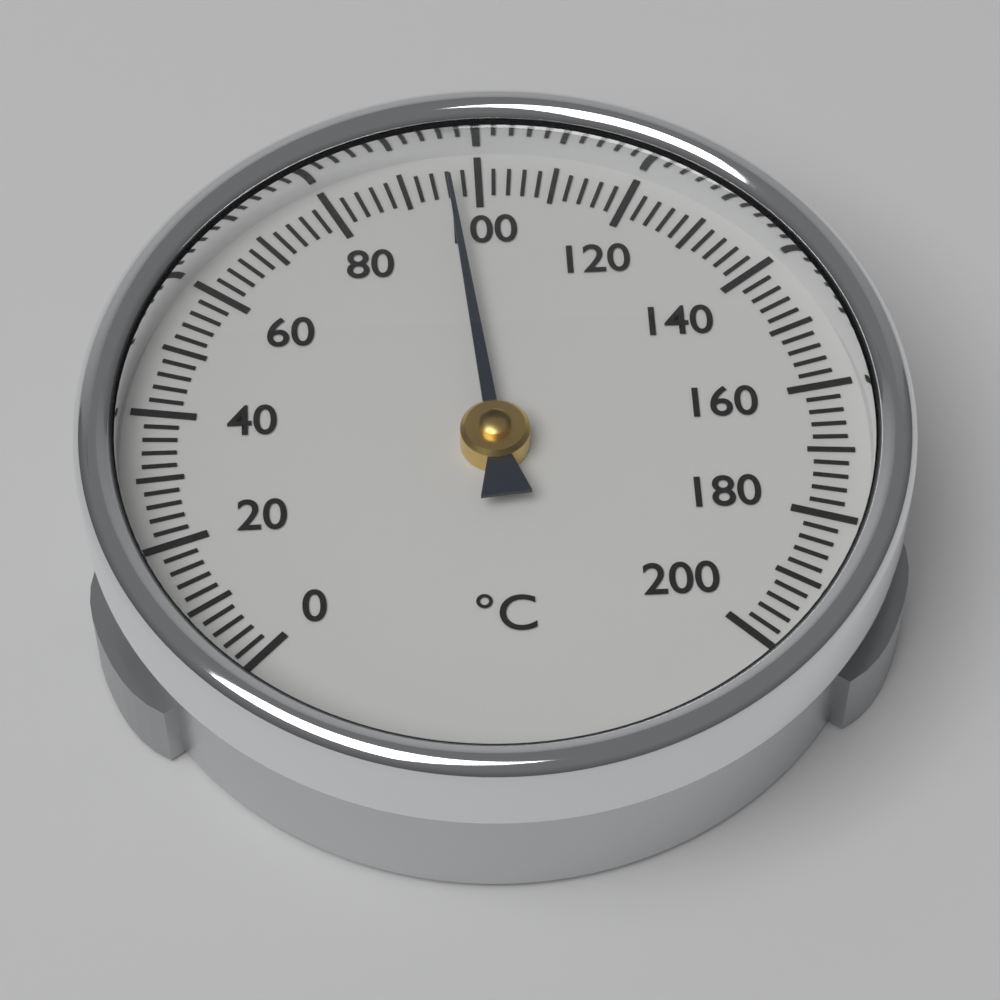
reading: 96 °C
